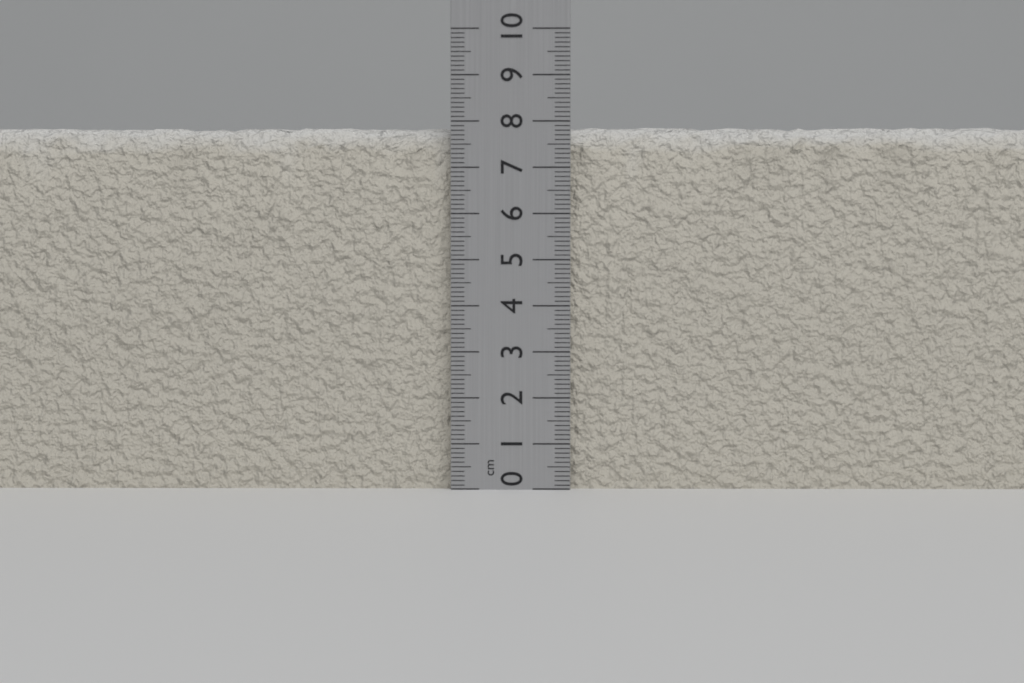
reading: 7.9 cm
